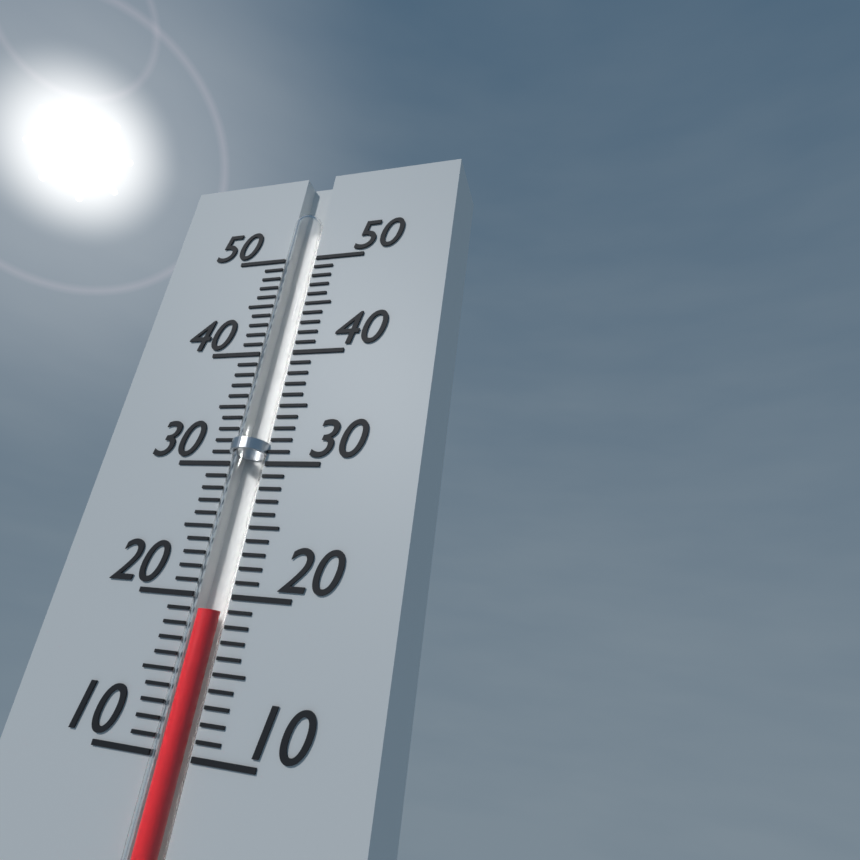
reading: 19 (no unit)
